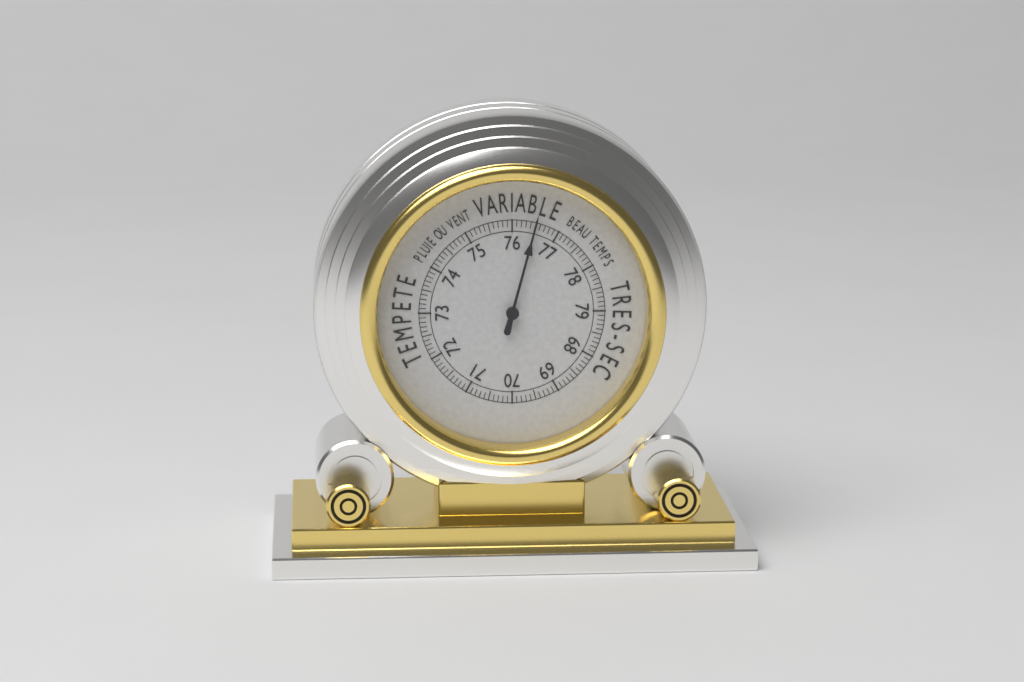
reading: 76.5 (no unit)
